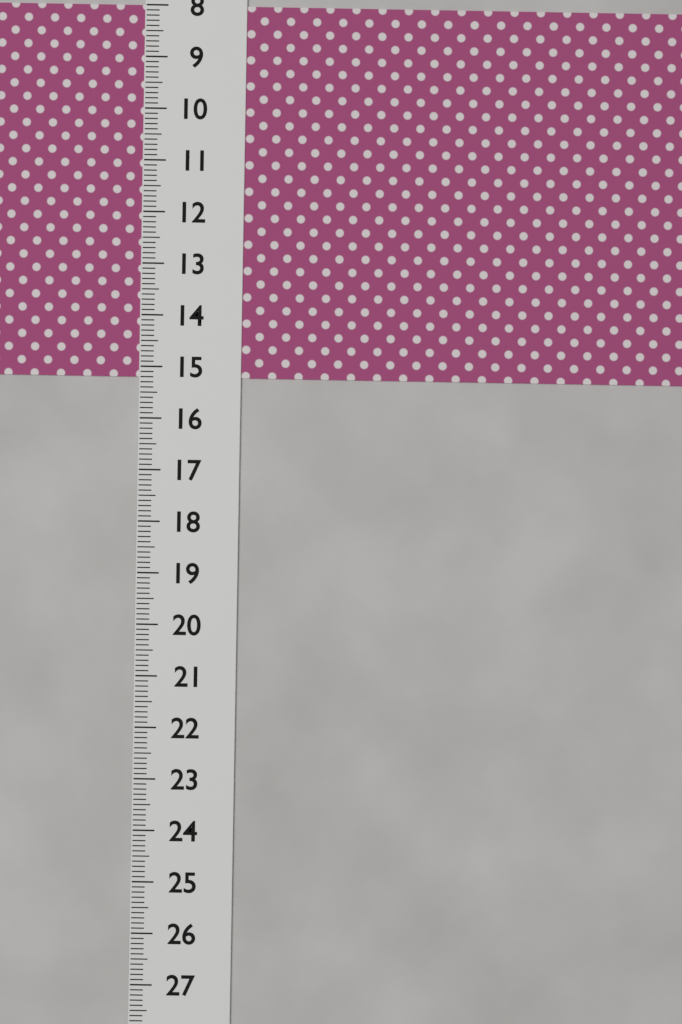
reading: 15.2 (no unit)
